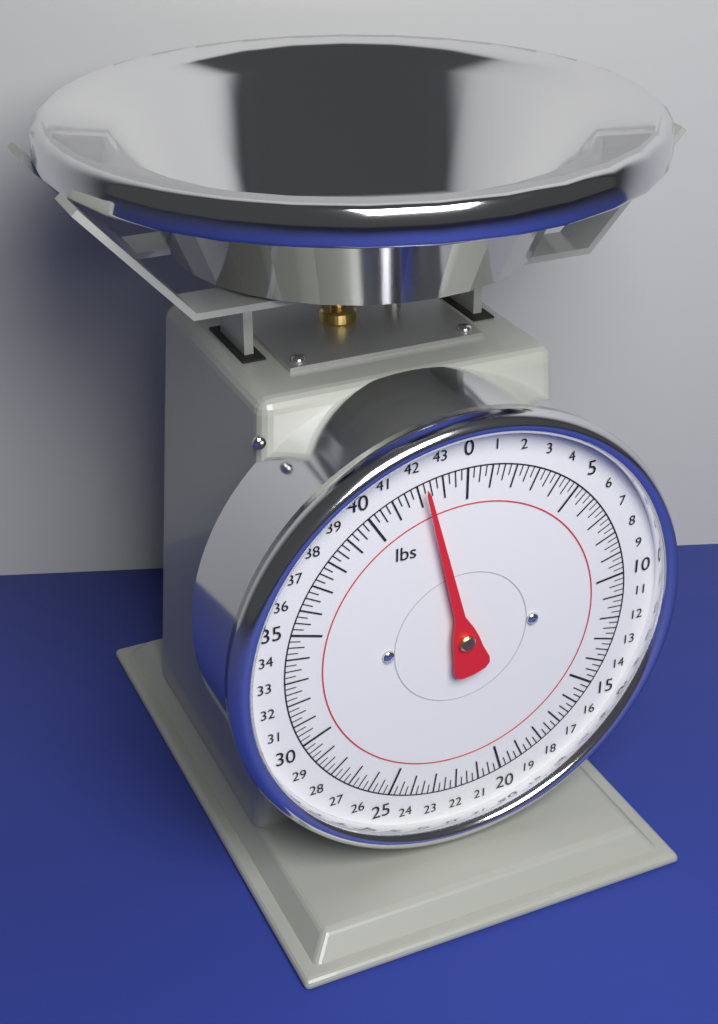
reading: 42.25 lbs
